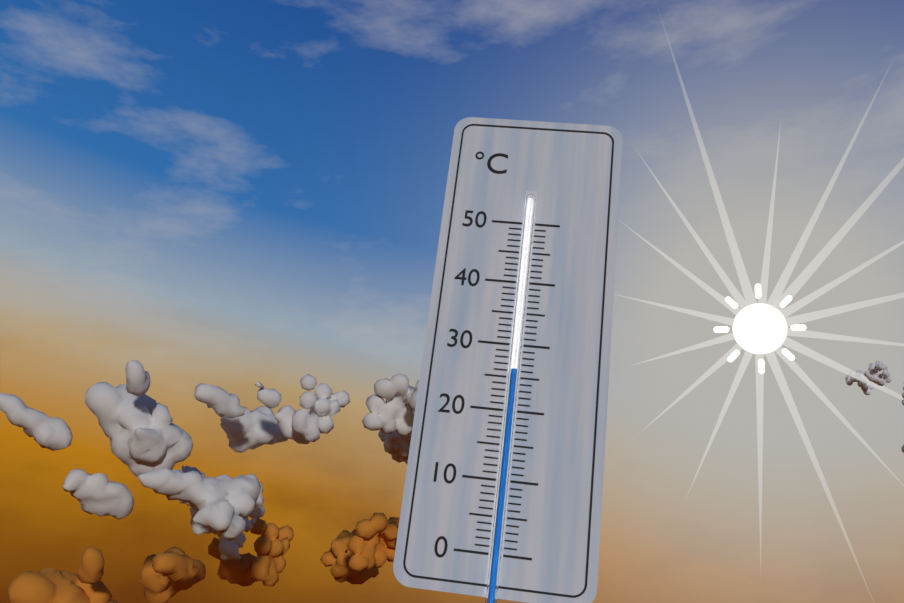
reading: 26 °C
